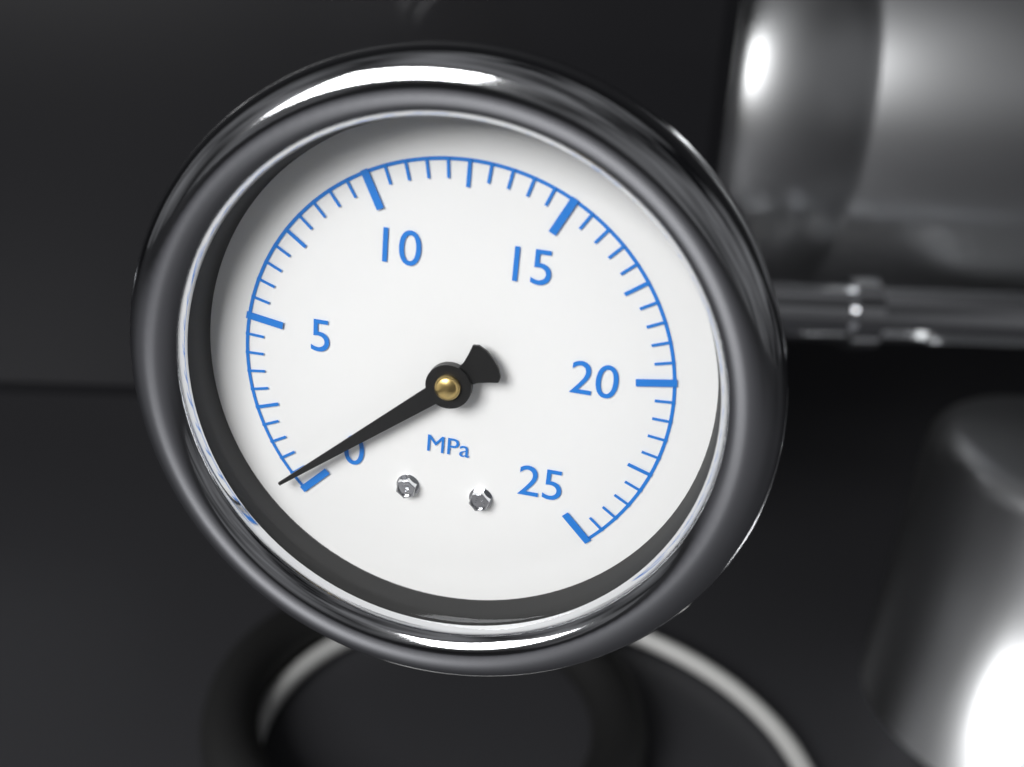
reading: 0.5 MPa
